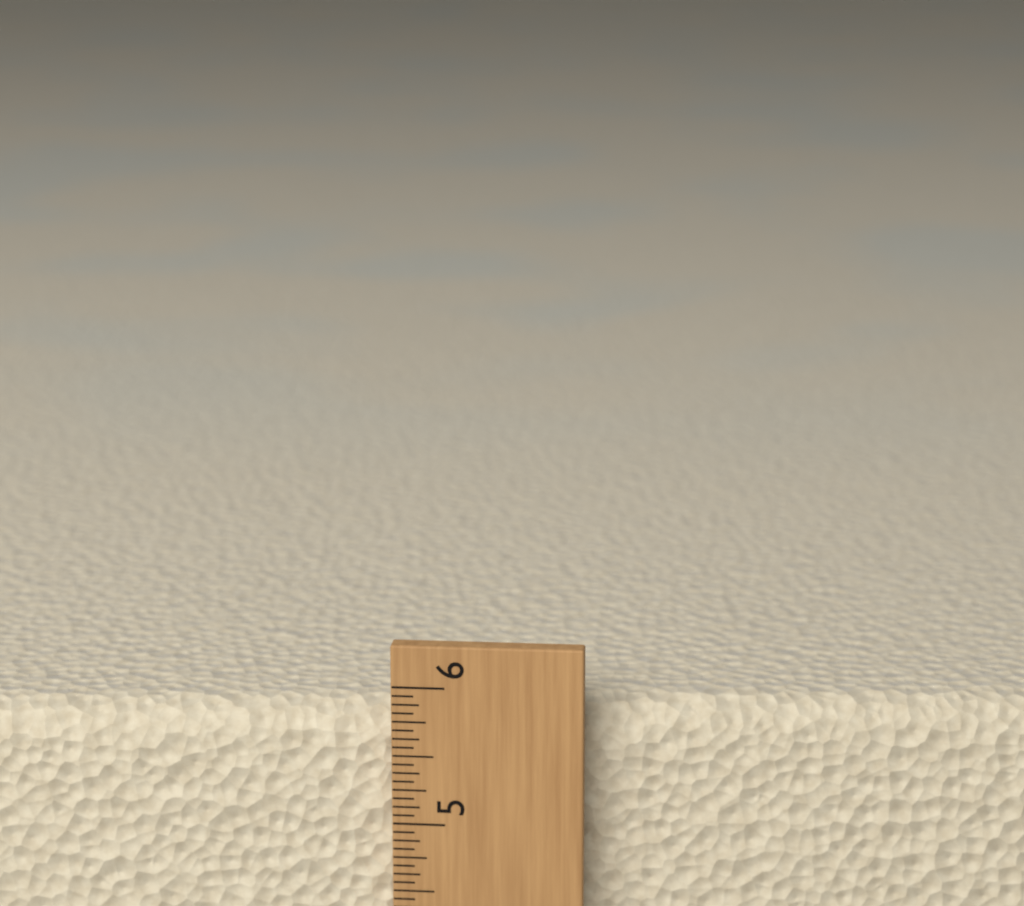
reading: 5.8125 (no unit)
